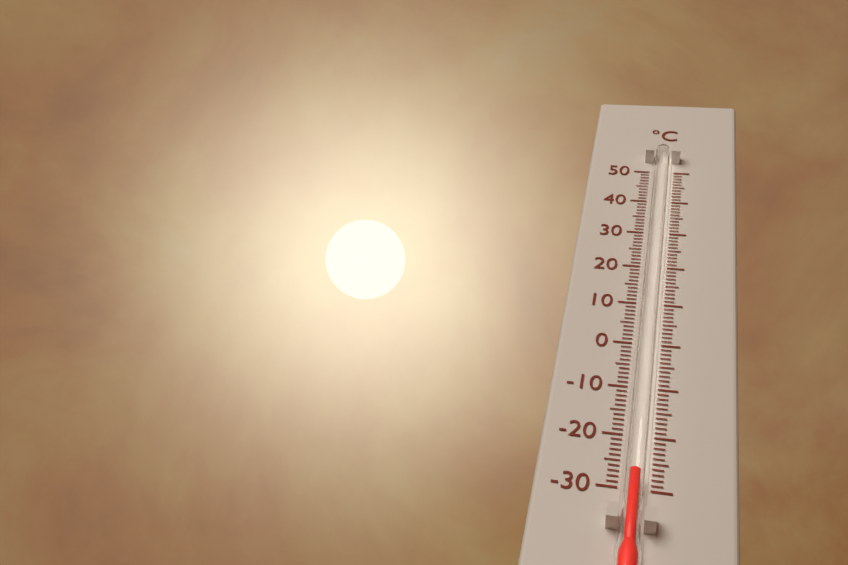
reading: -28 °C
